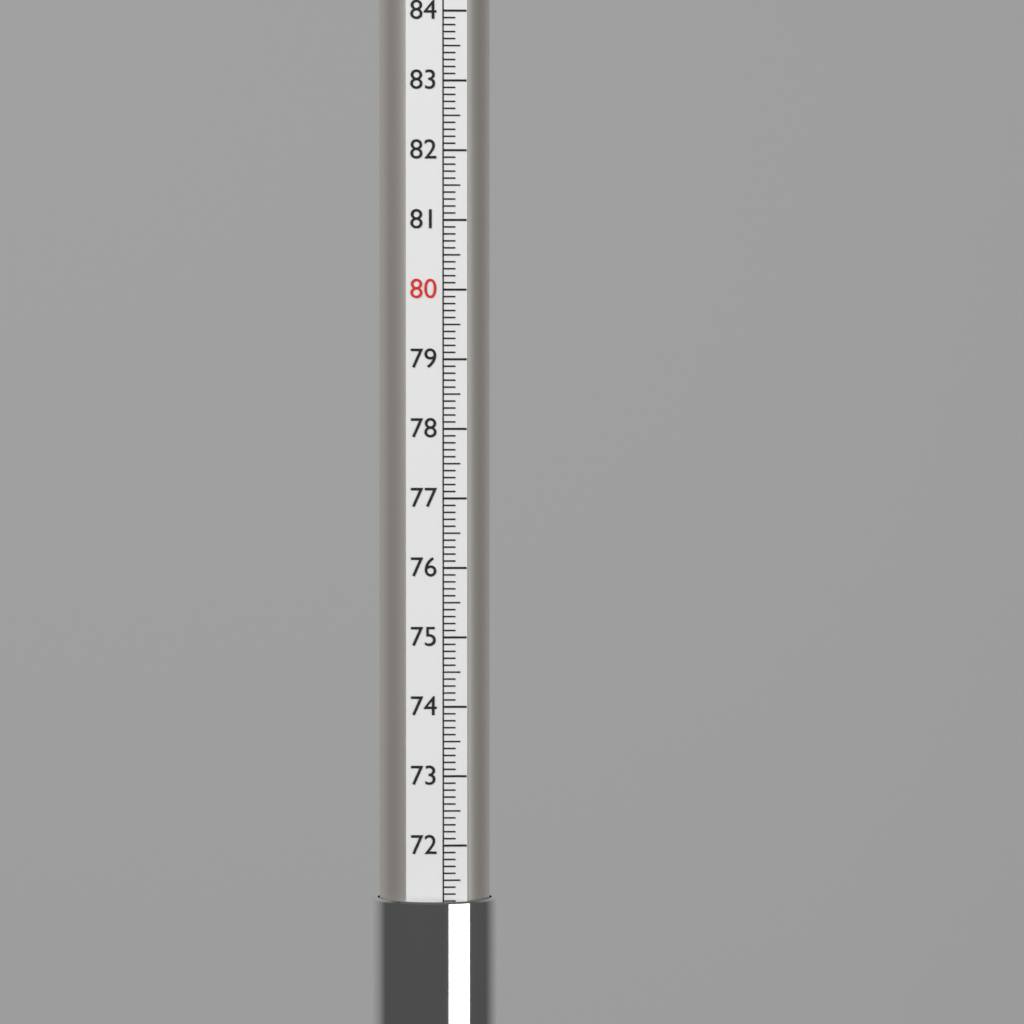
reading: 71.2 (no unit)
